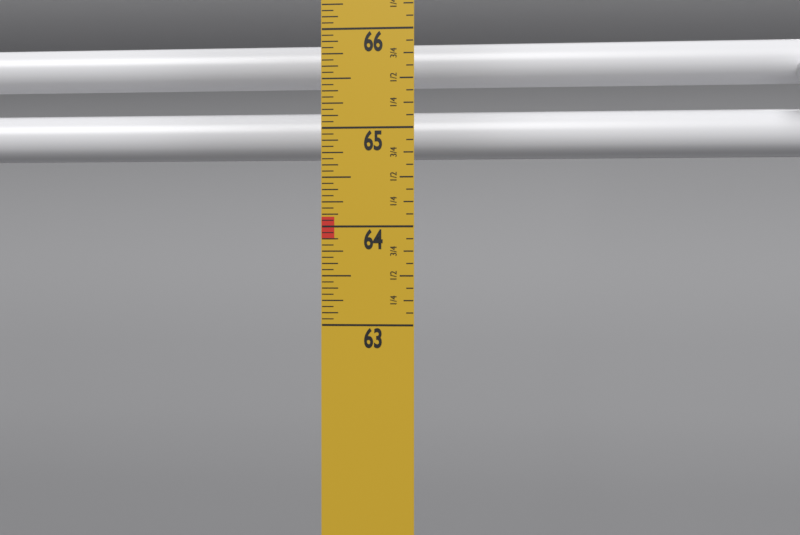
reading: 63.8750 in
